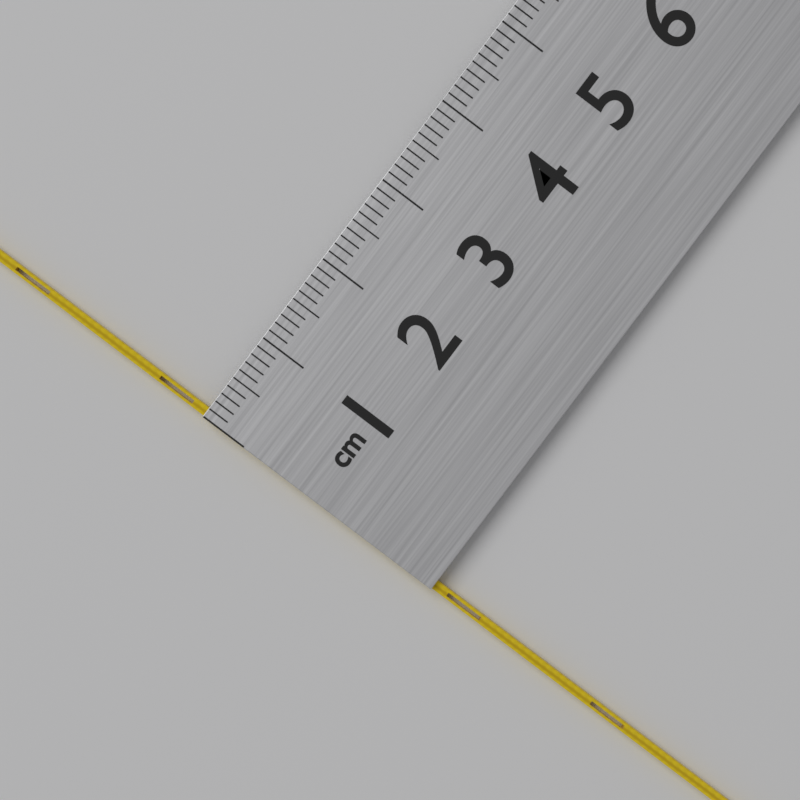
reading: 0.1 cm
